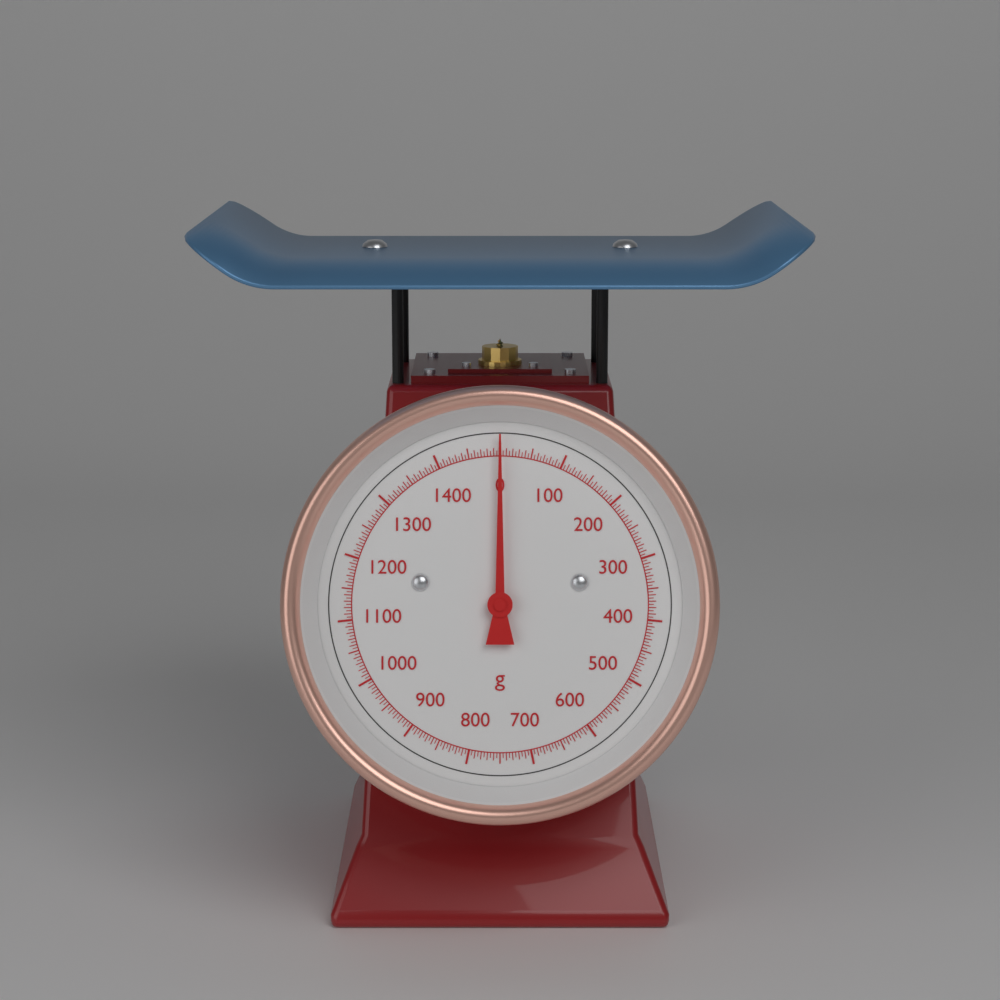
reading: 0 g
